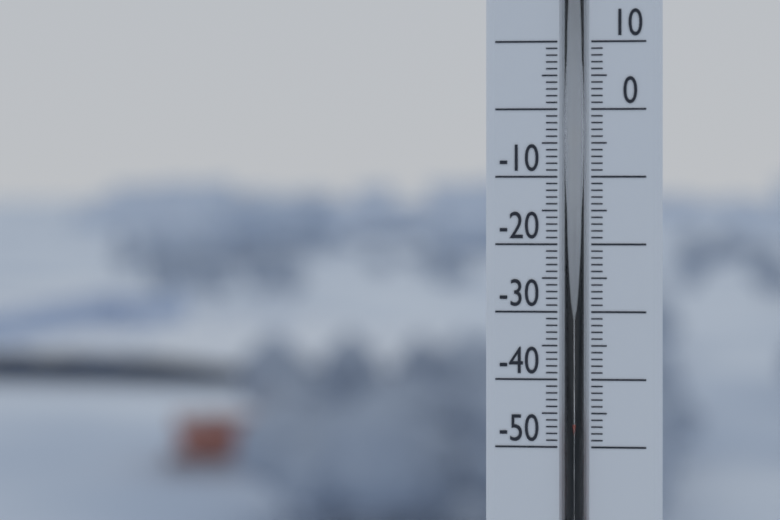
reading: -46 (no unit)
